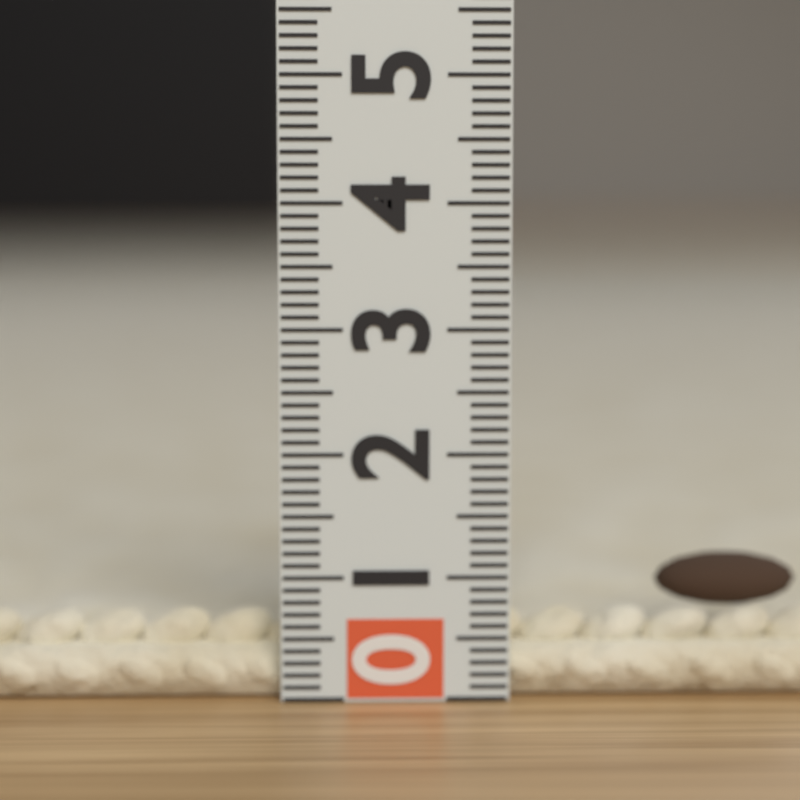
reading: 0.4 (no unit)
